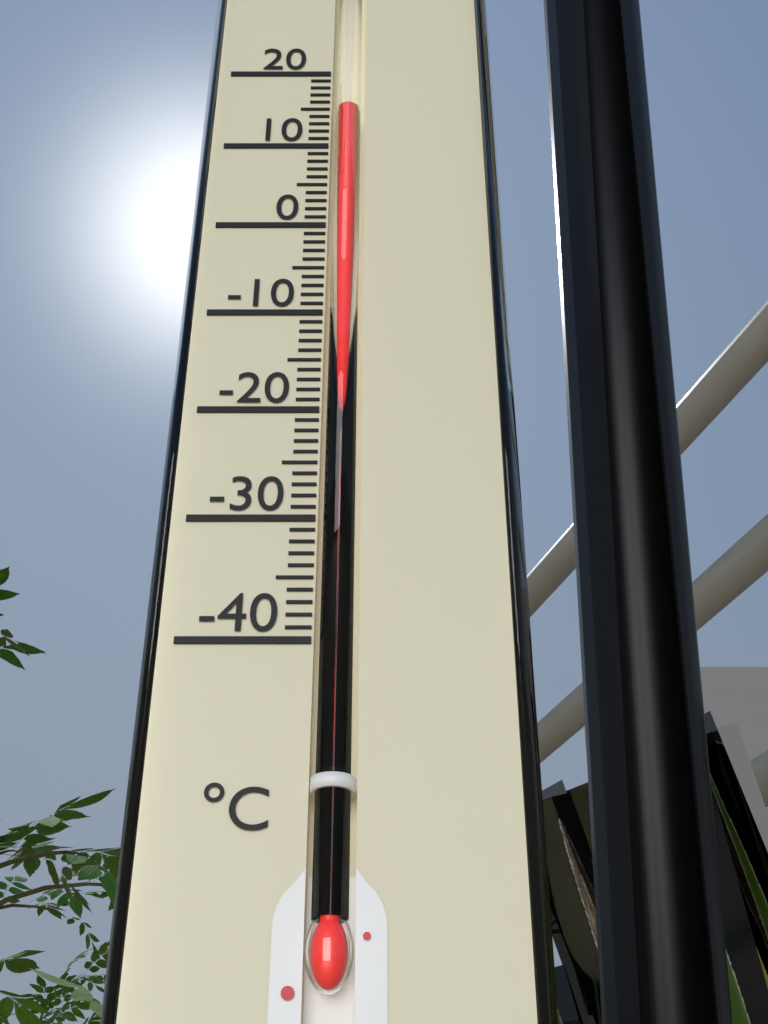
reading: 15 °C
